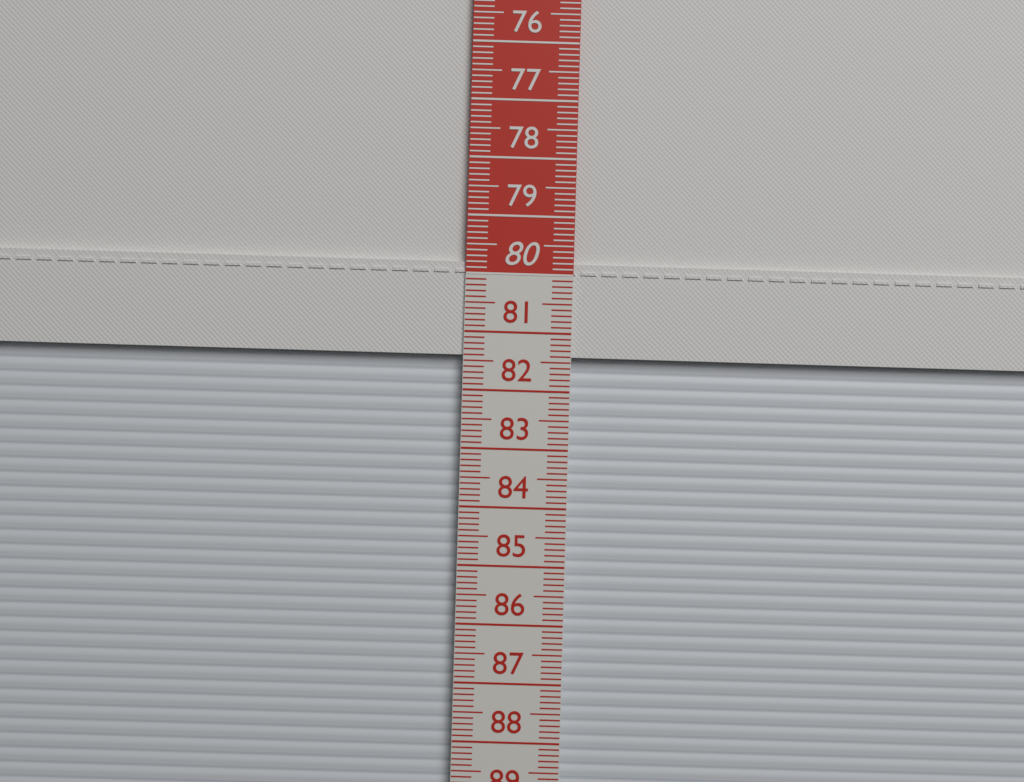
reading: 81.4 cm
